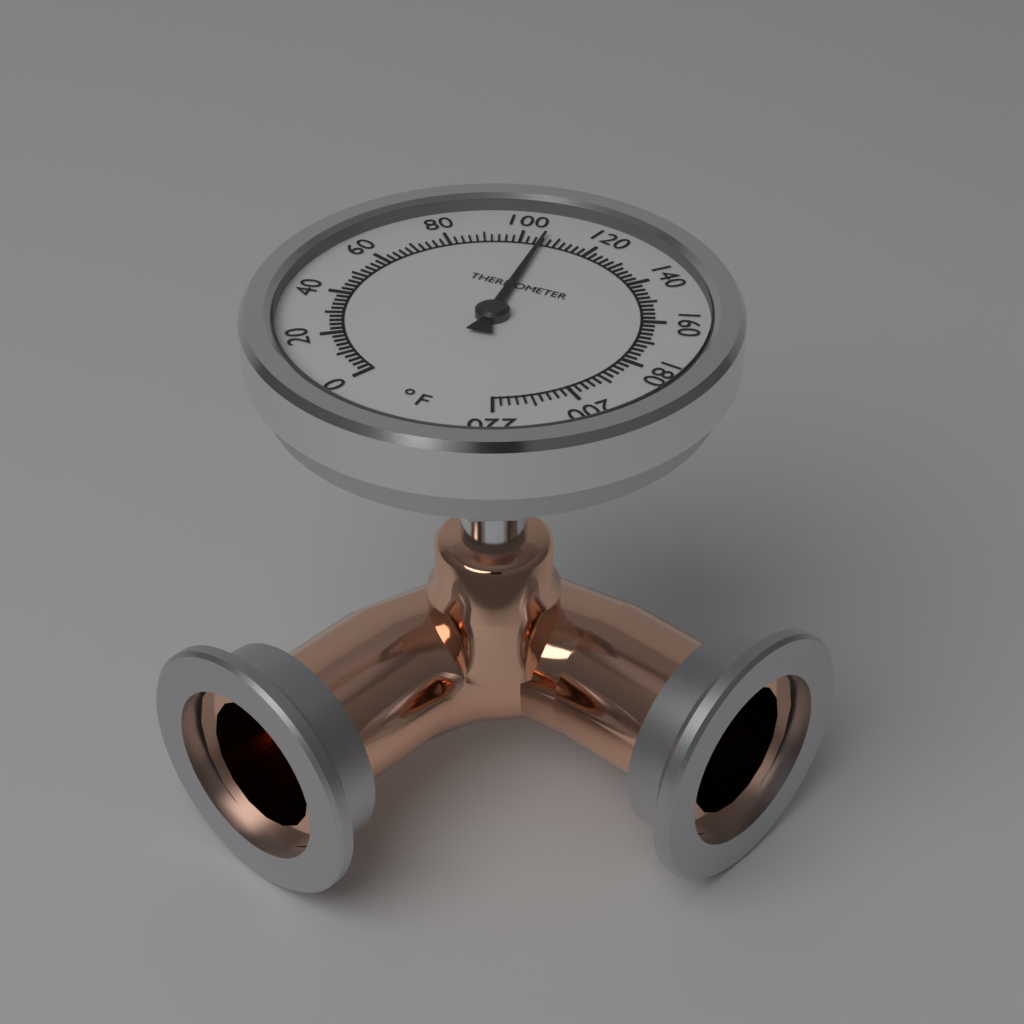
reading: 106 °F
